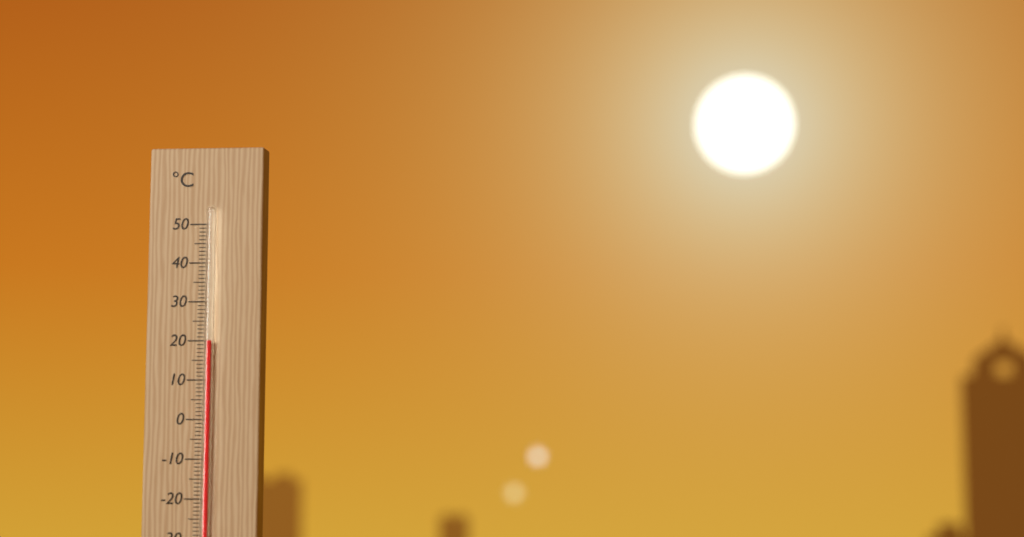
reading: 20 °C
